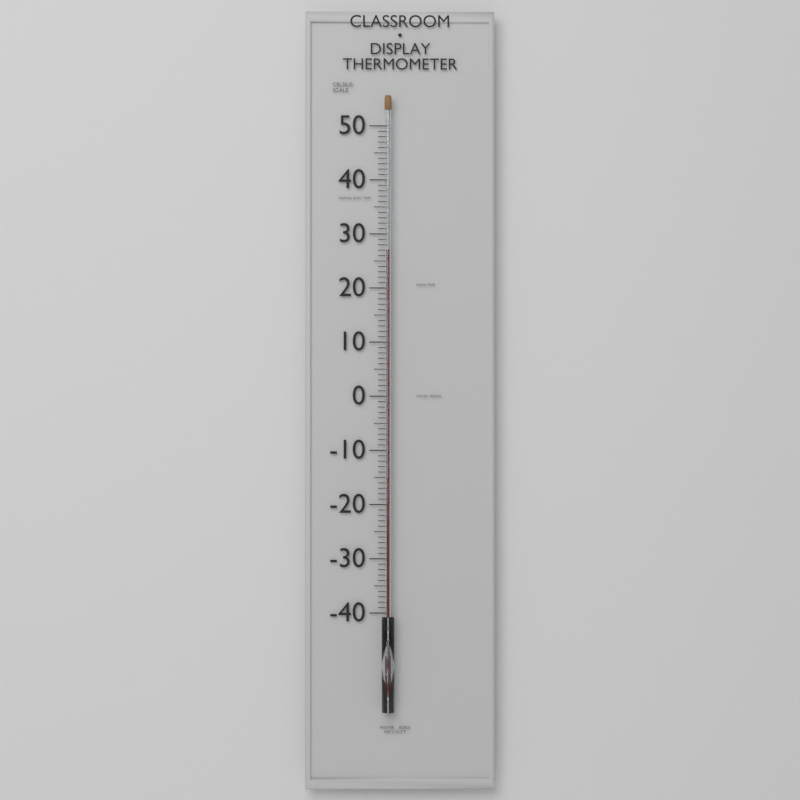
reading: 27 °C
